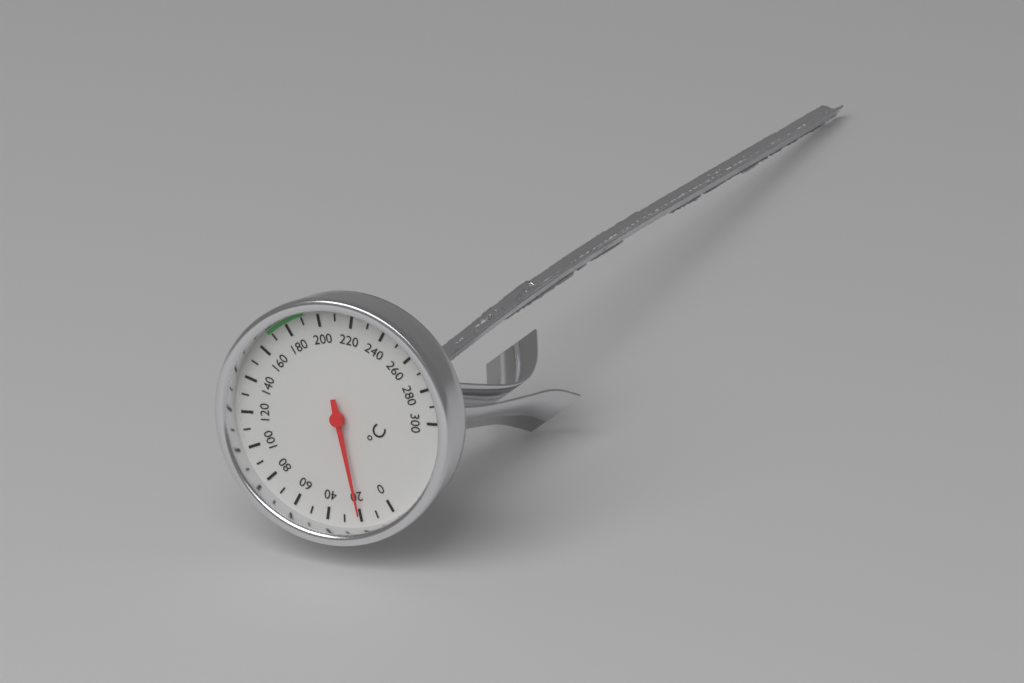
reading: 20 °C
